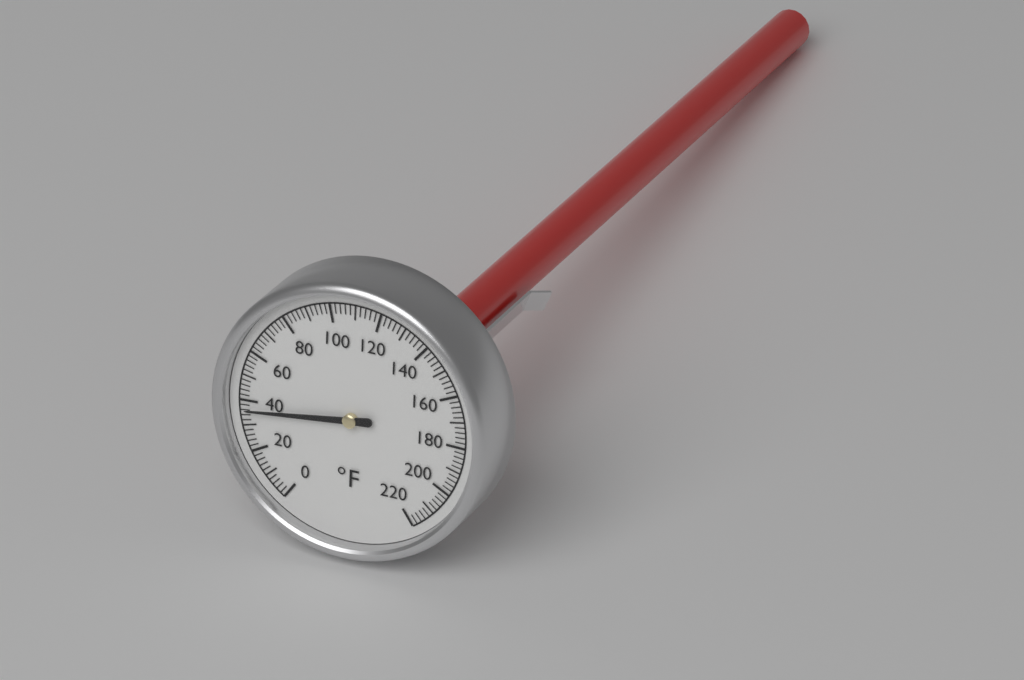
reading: 36 °F
